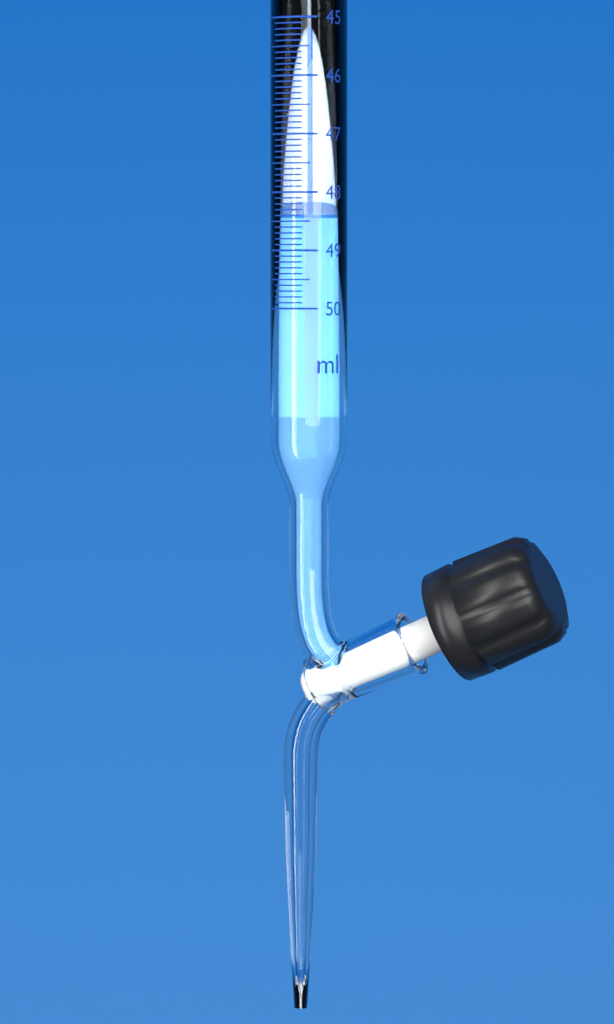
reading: 48.4 ml
